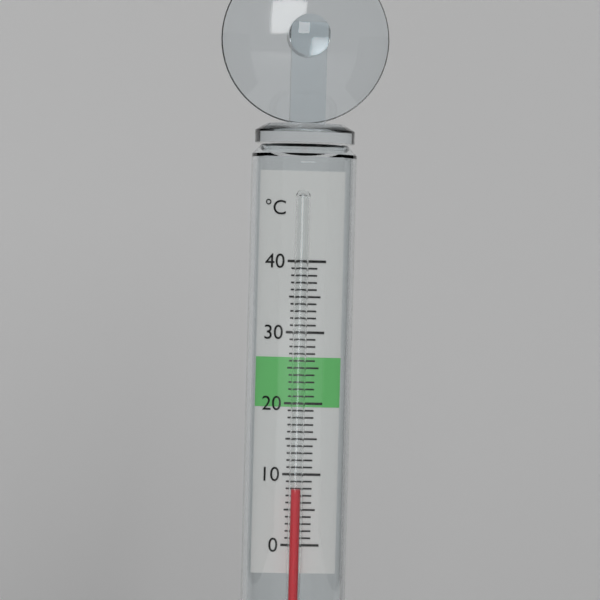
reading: 8 °C
